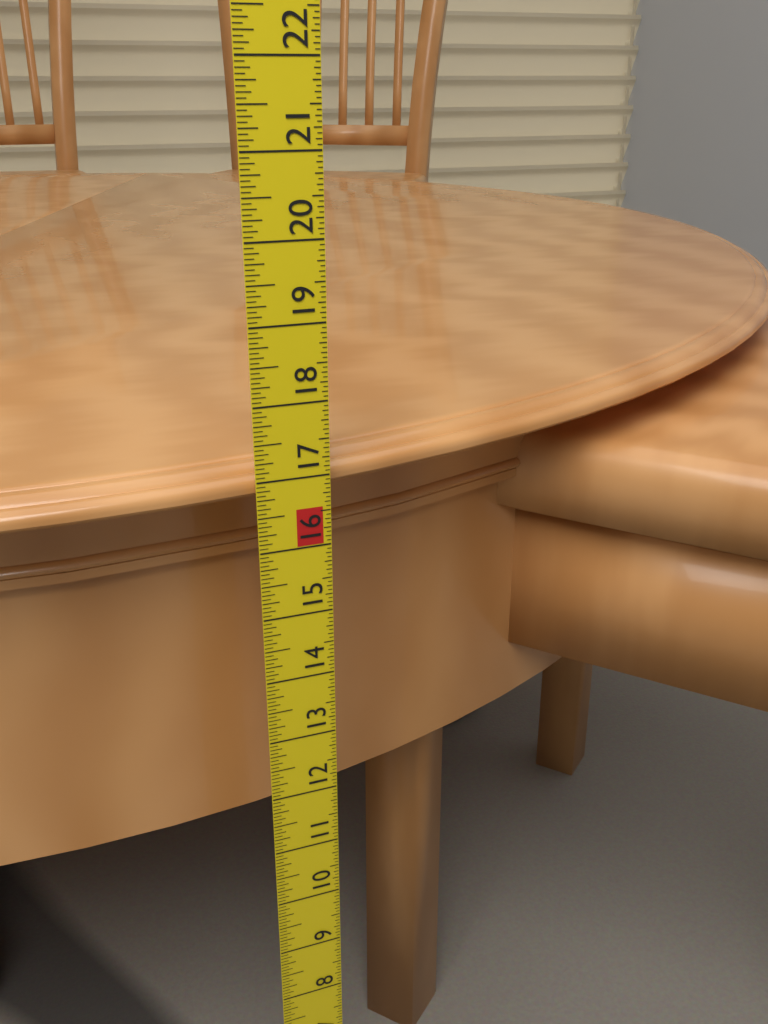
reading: 17.1250 in
